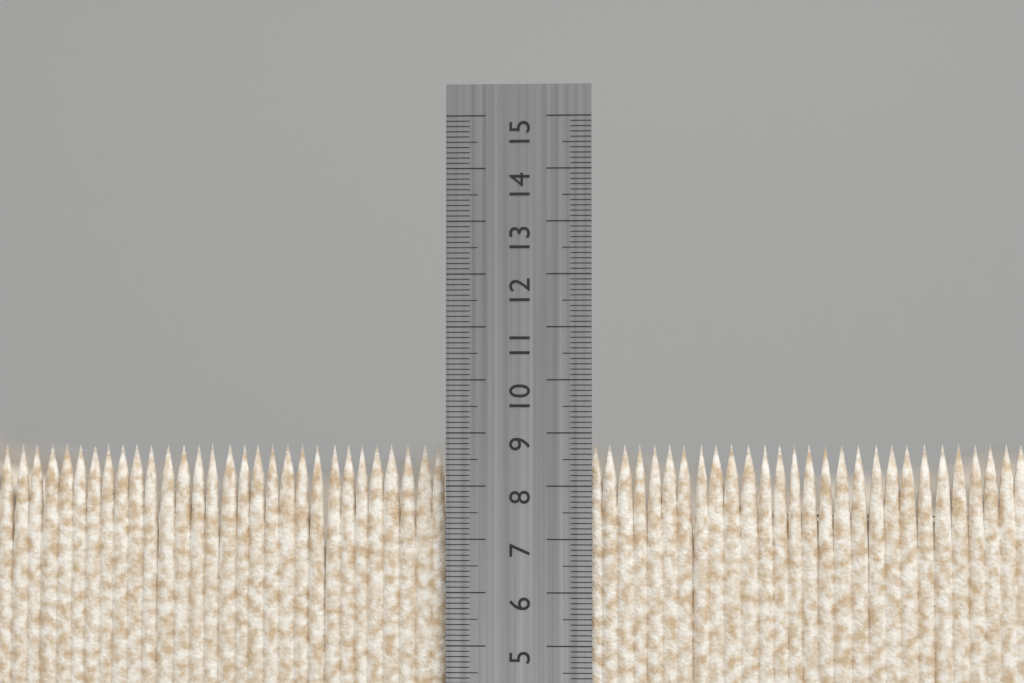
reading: 8.8 cm
